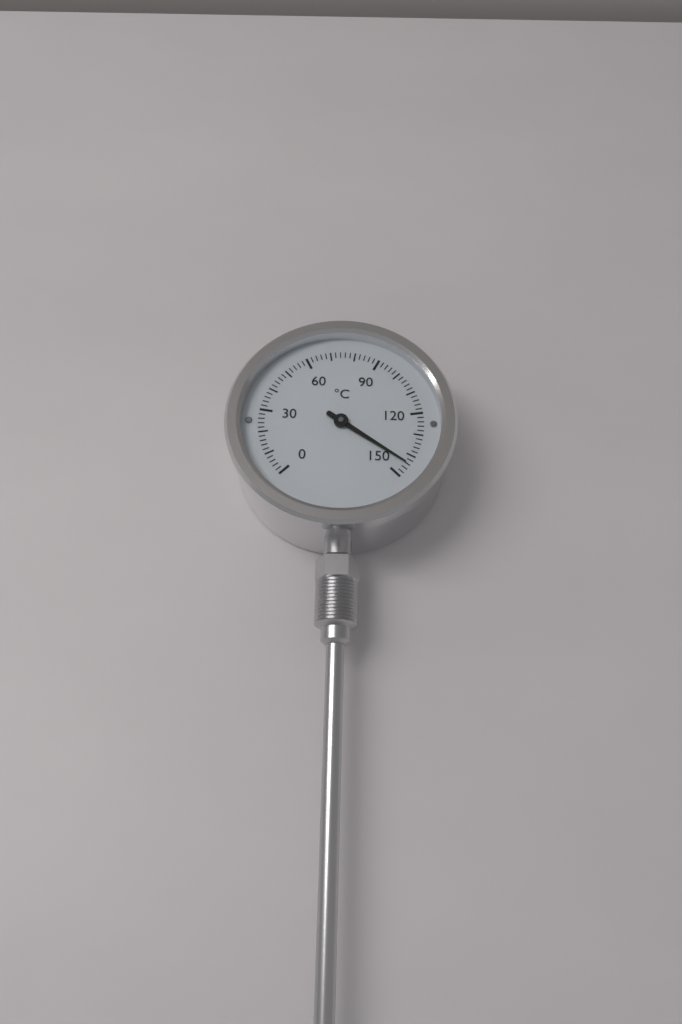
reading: 144 °C
